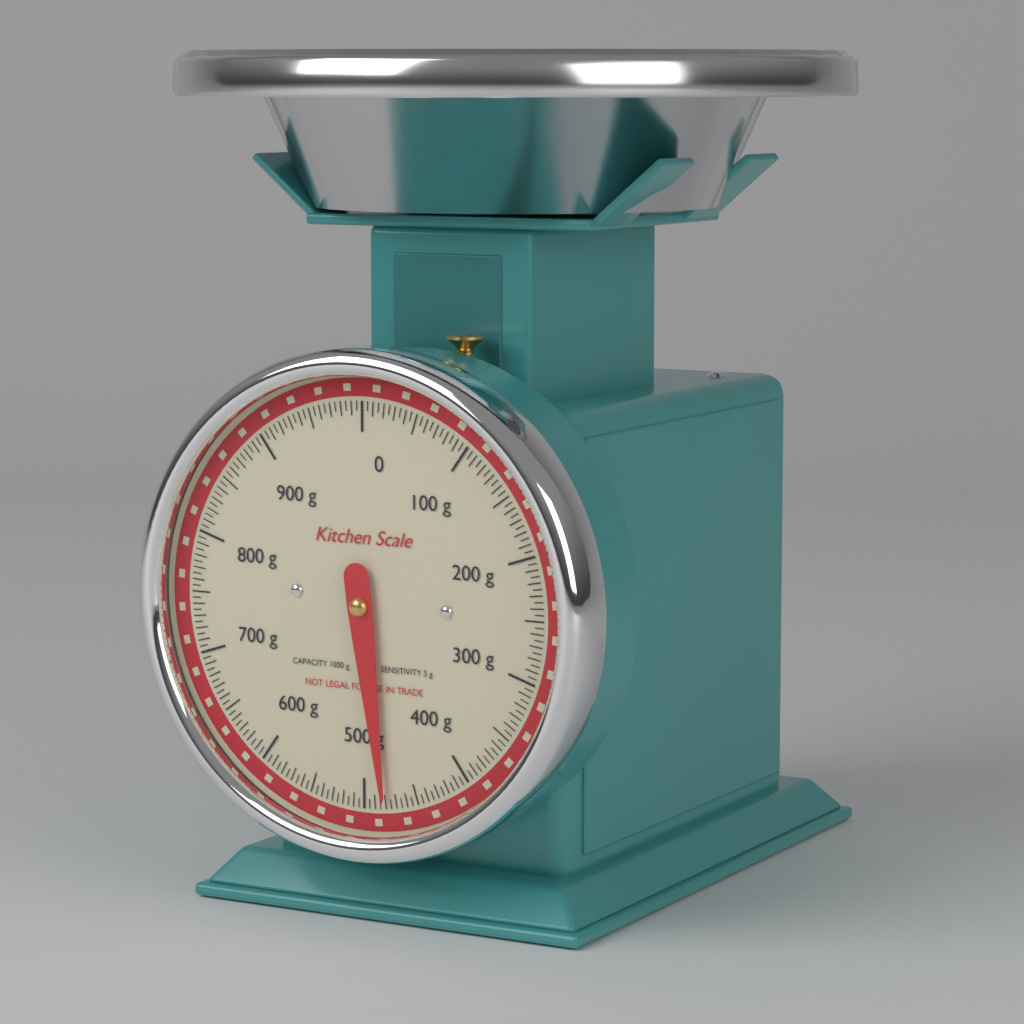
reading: 480 g
